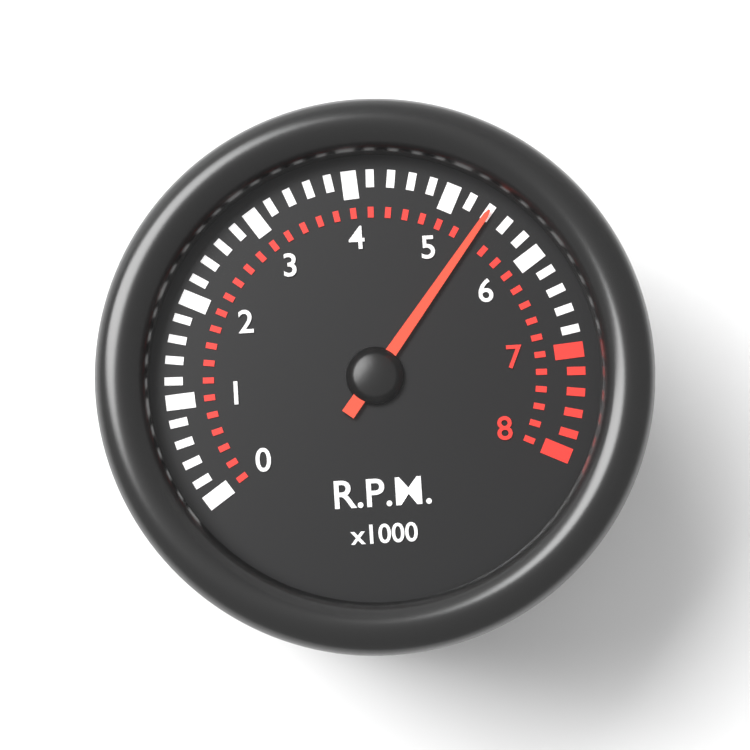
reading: 5.4 x1000 RPM
